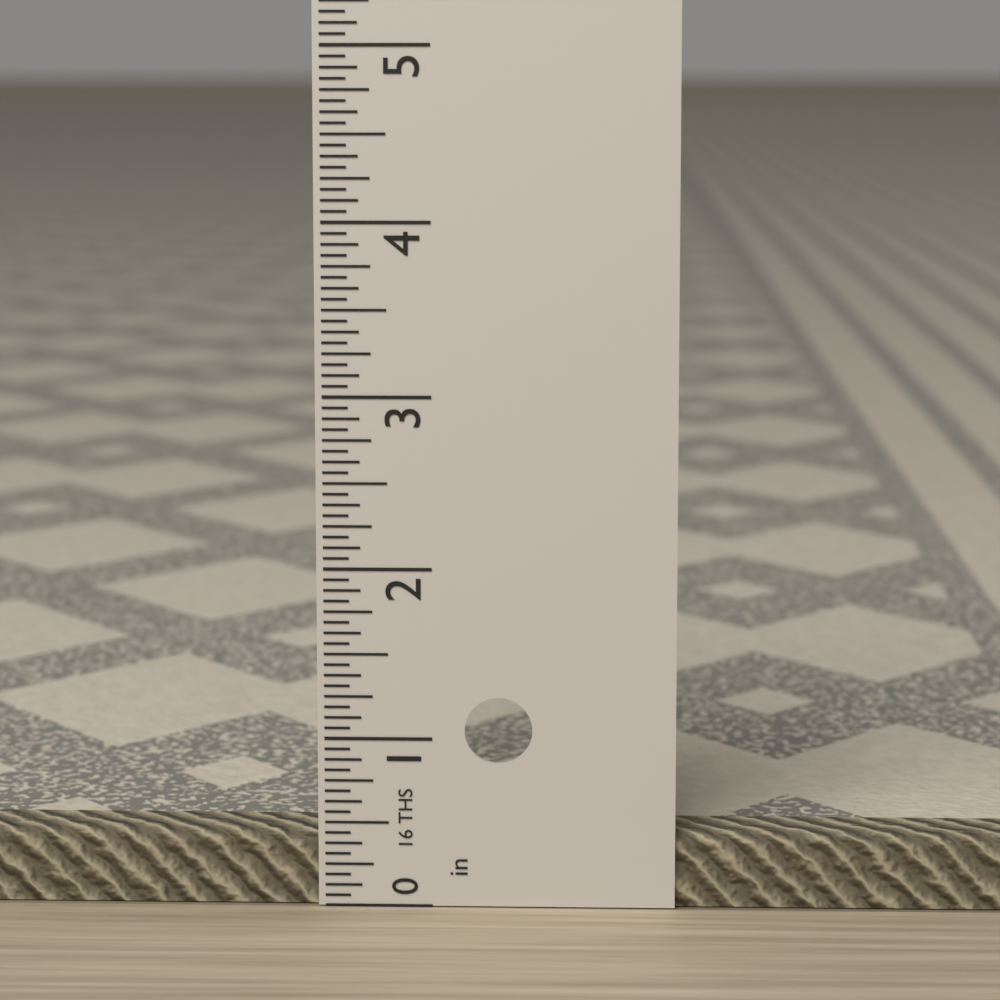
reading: 0.4375 in
